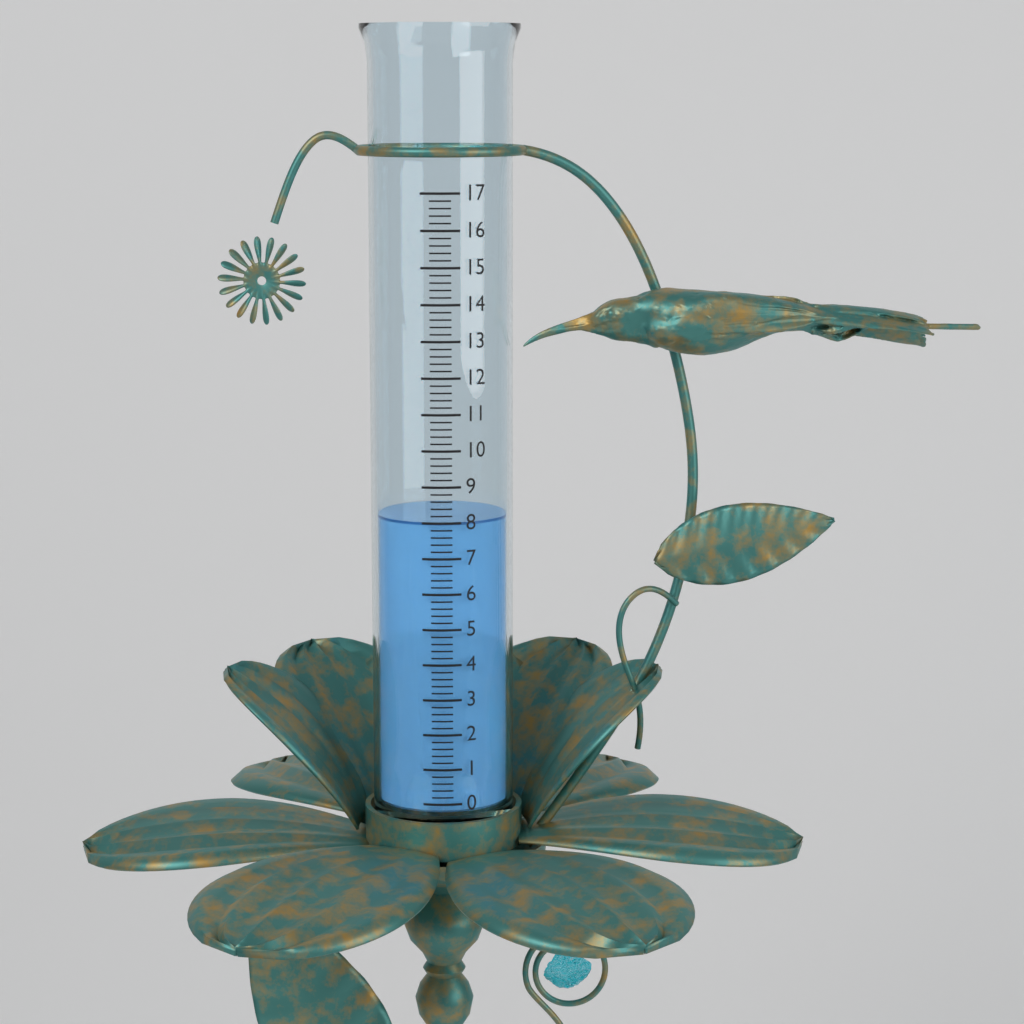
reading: 8.0 (no unit)
